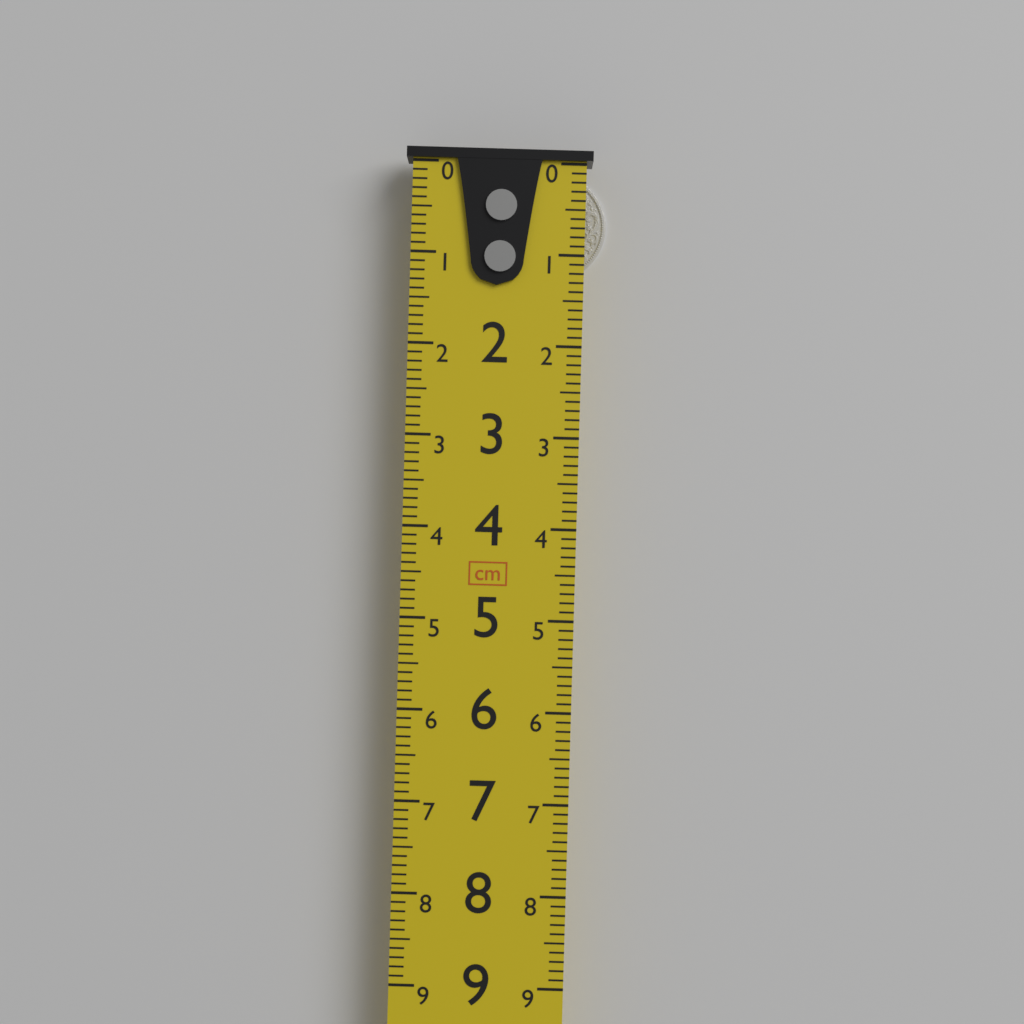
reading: 1.2 cm
